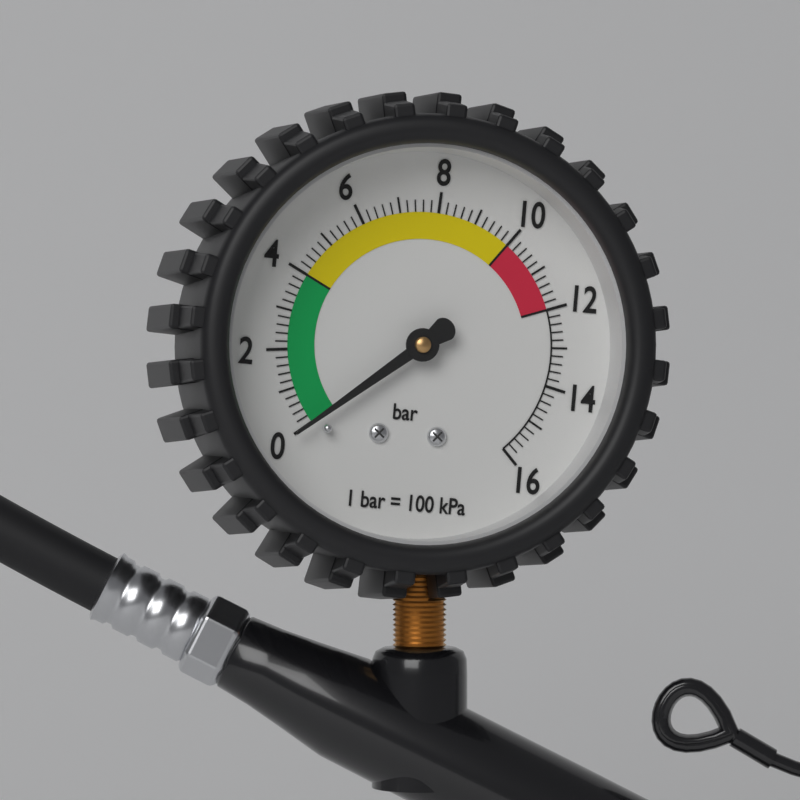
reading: 0.0 bar
